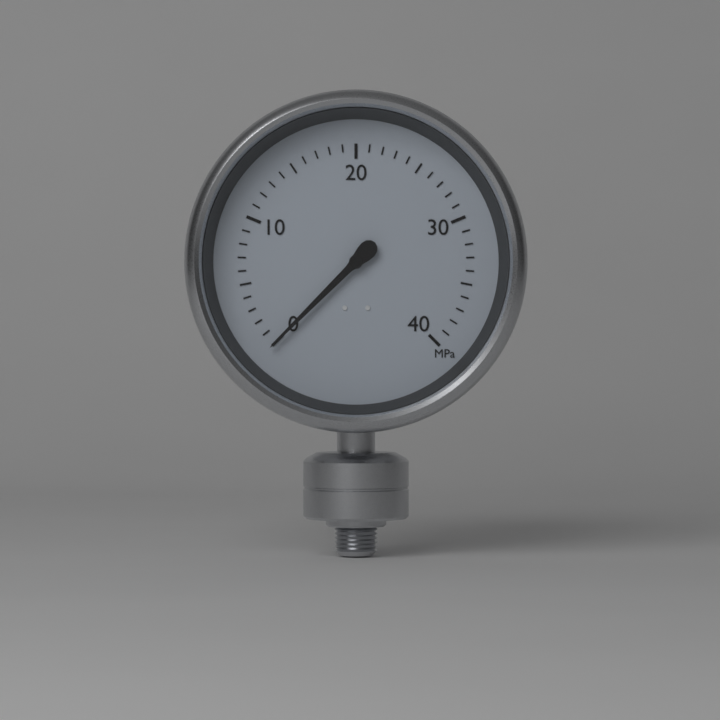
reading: 0 MPa
